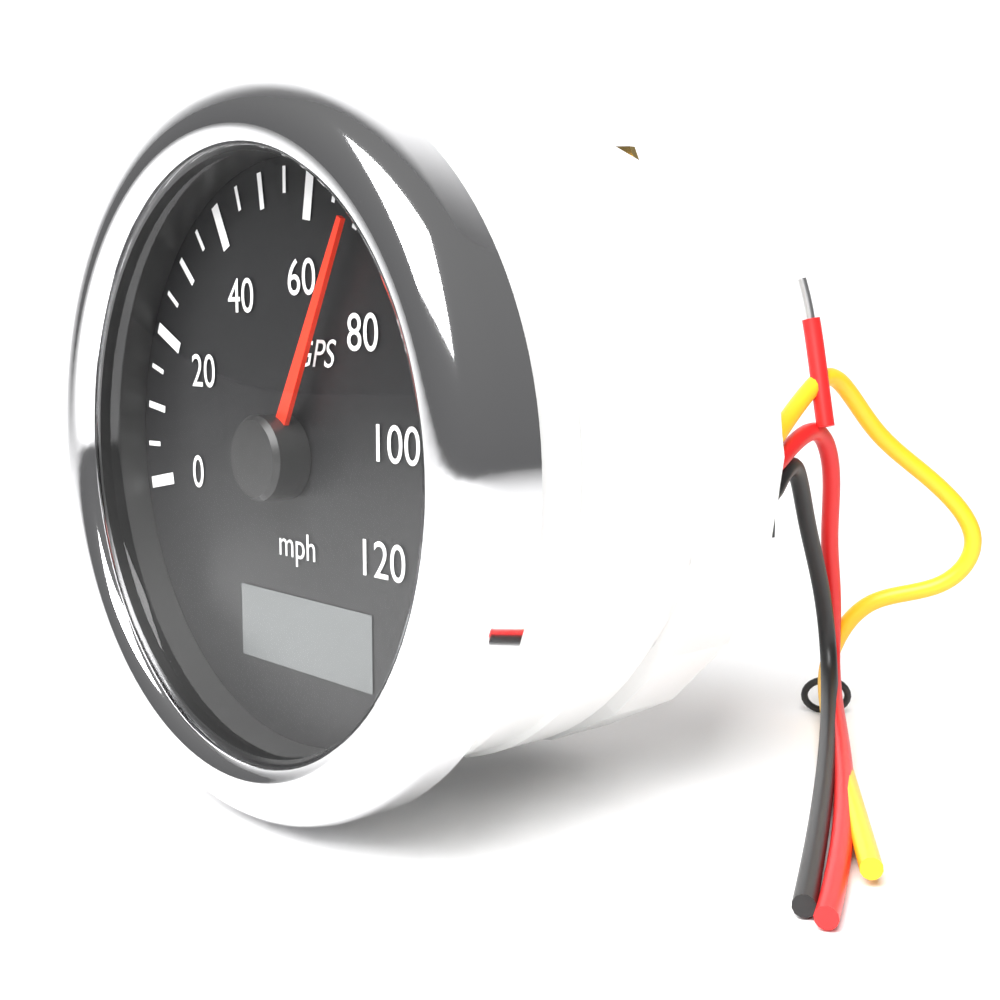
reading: 70 mph
